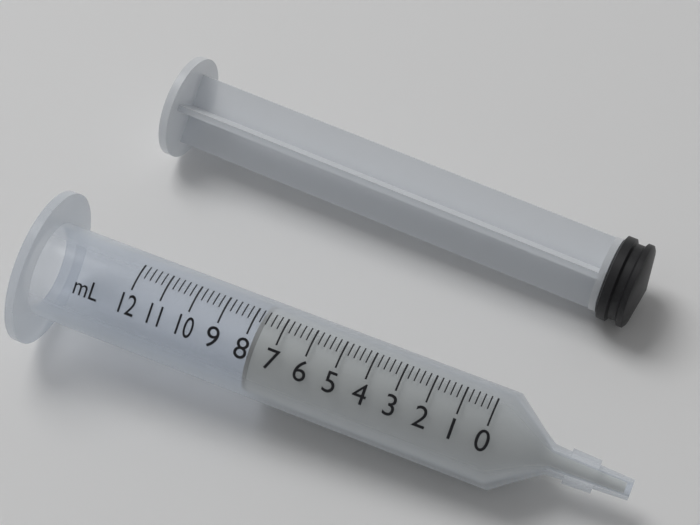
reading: 7.8 ml
